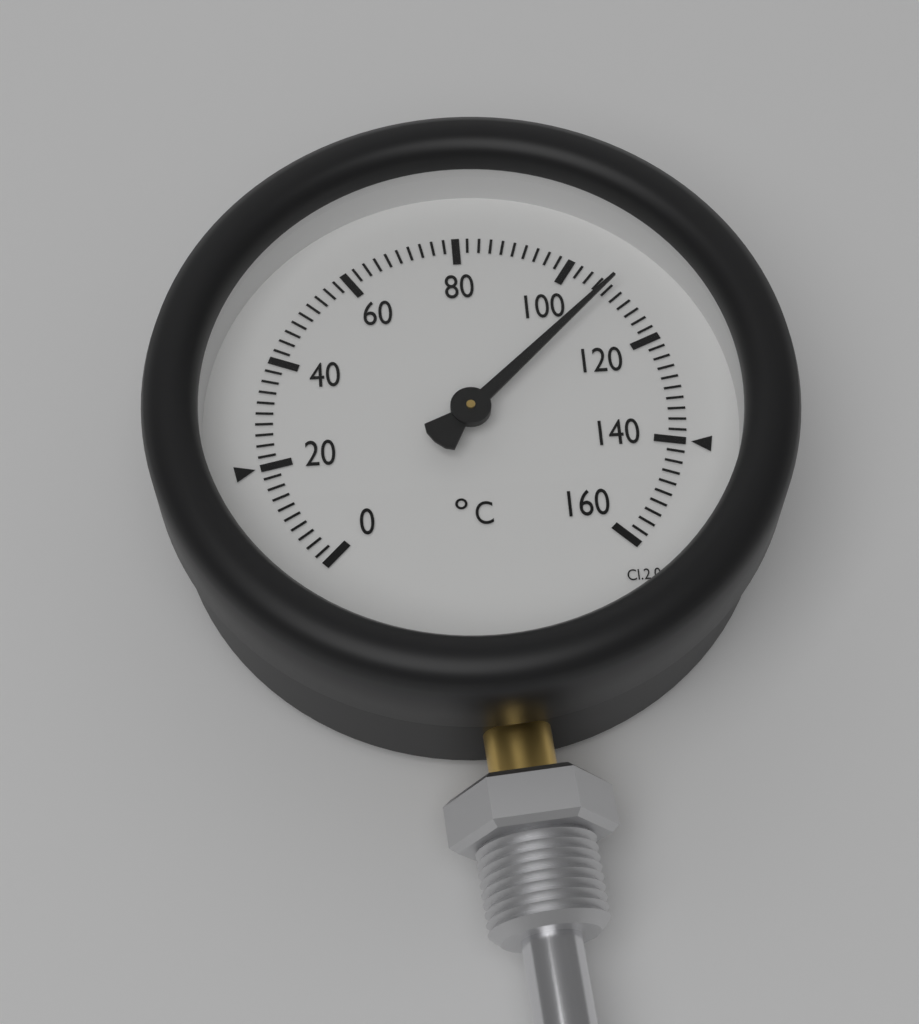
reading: 108 °C
